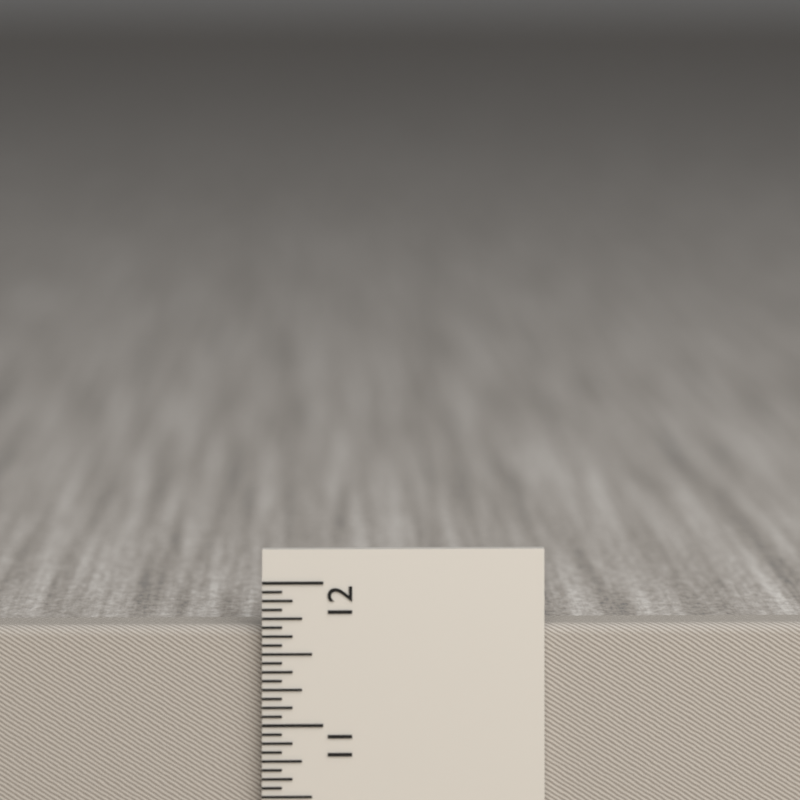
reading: 11.6875 in
